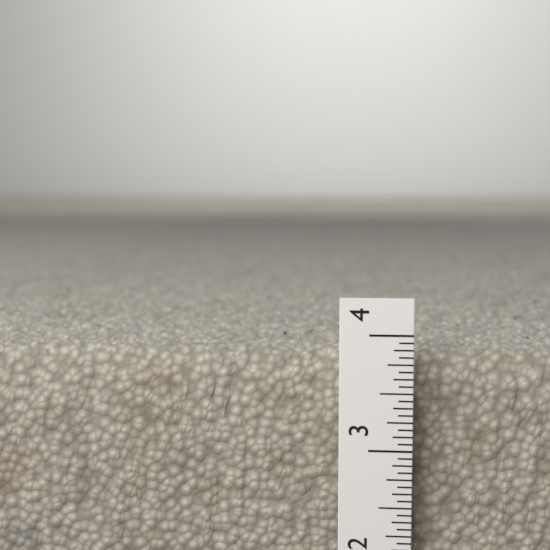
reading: 3.8125 in
